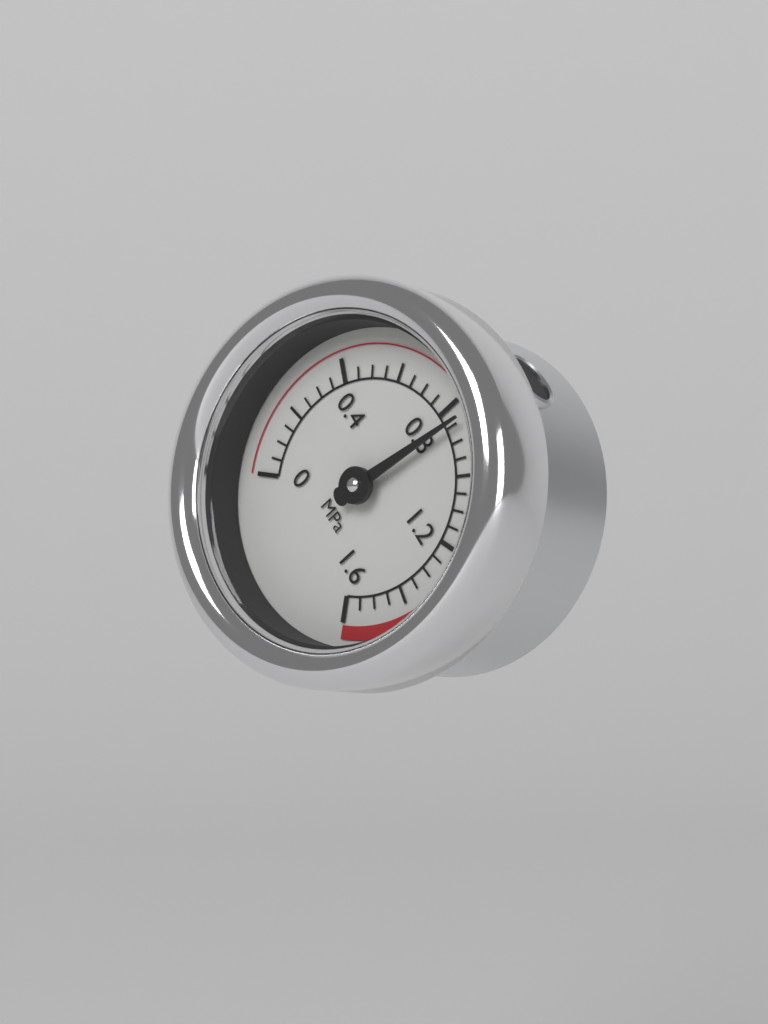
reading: 0.85 MPa
